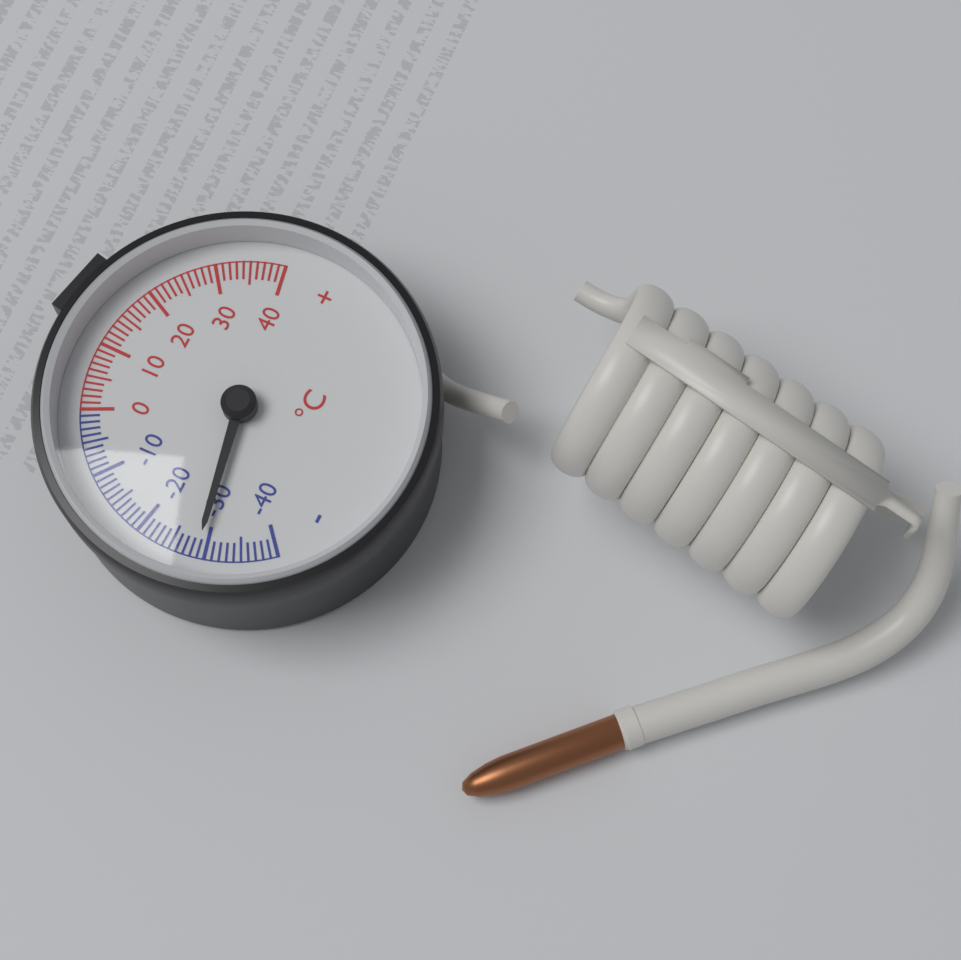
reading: -29 °C
